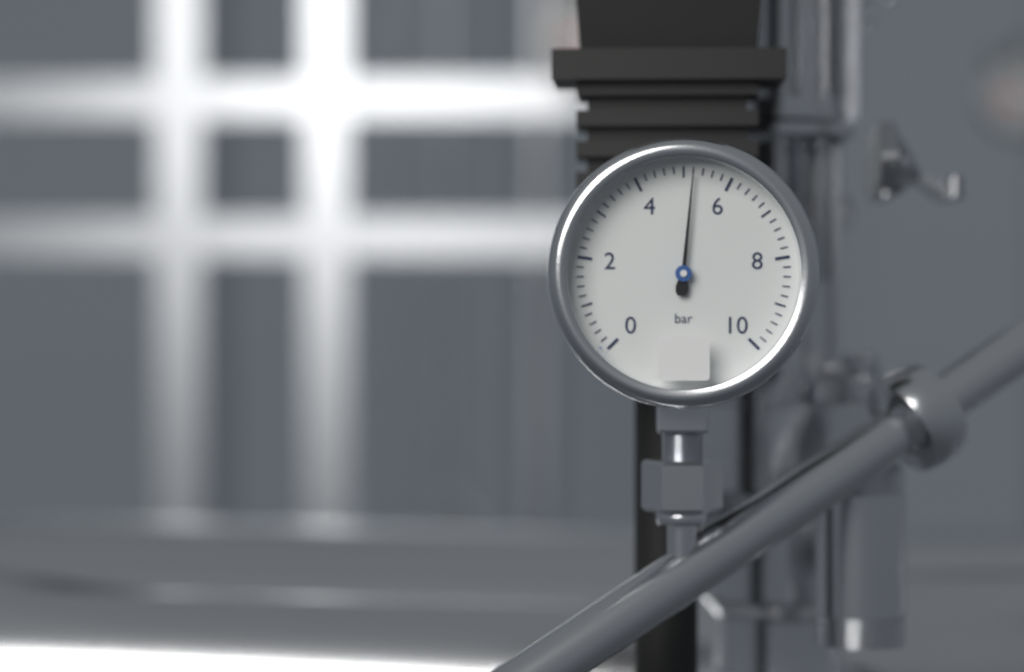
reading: 5.2 bar
